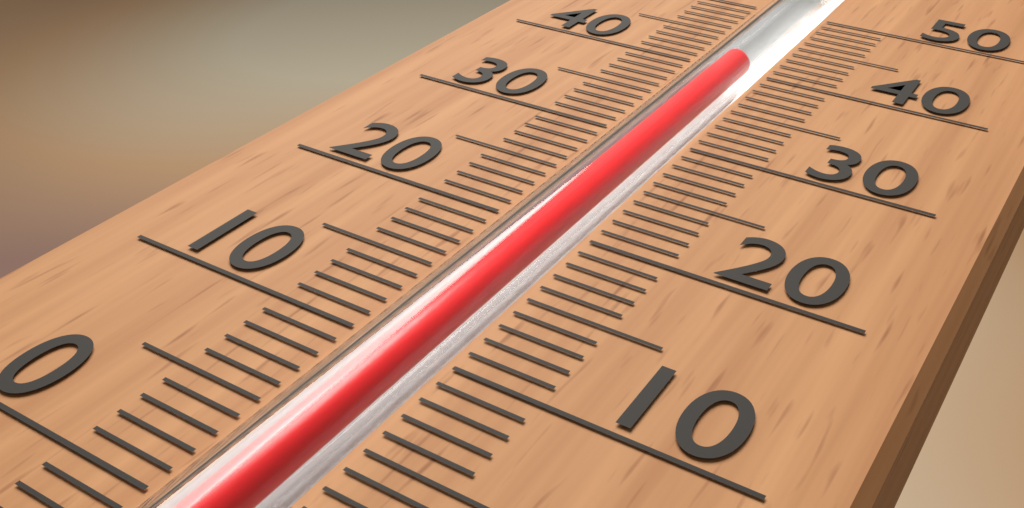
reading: 41 (no unit)
